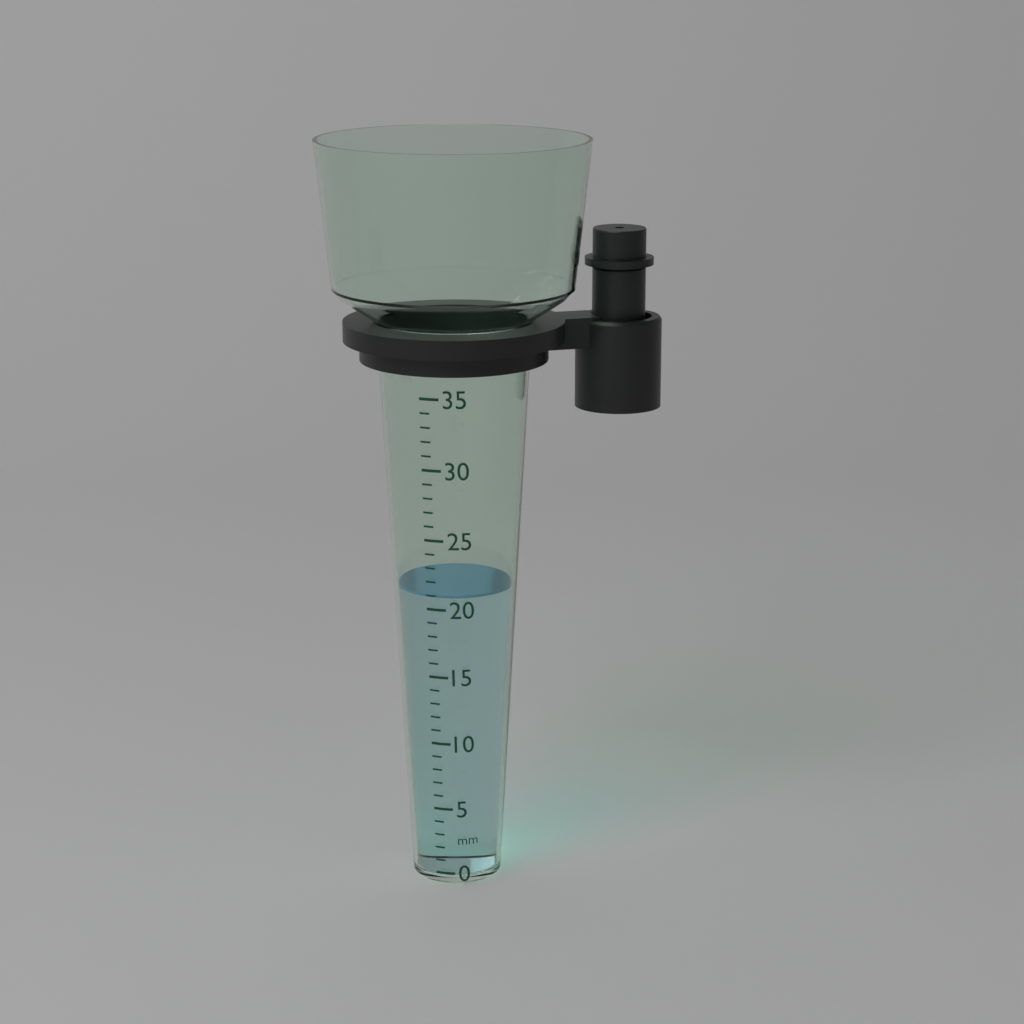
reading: 21 mm
